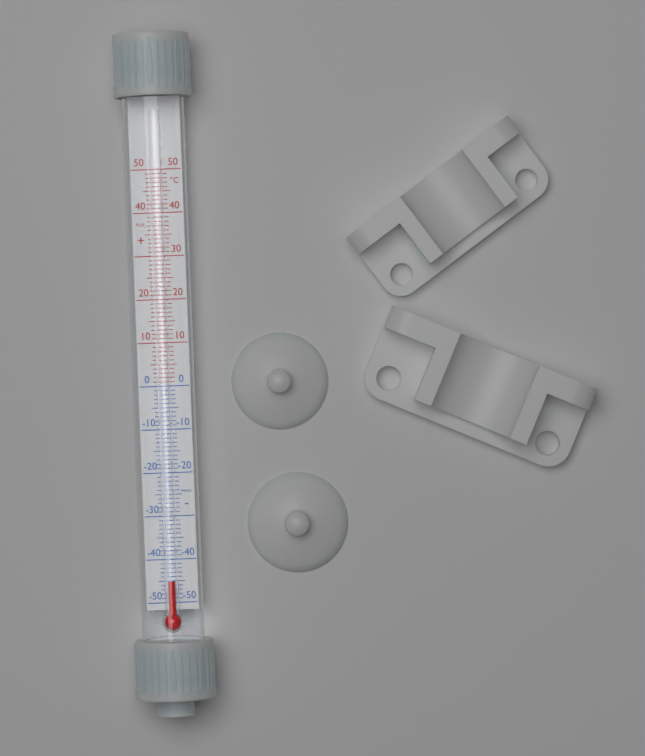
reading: -45 °C
